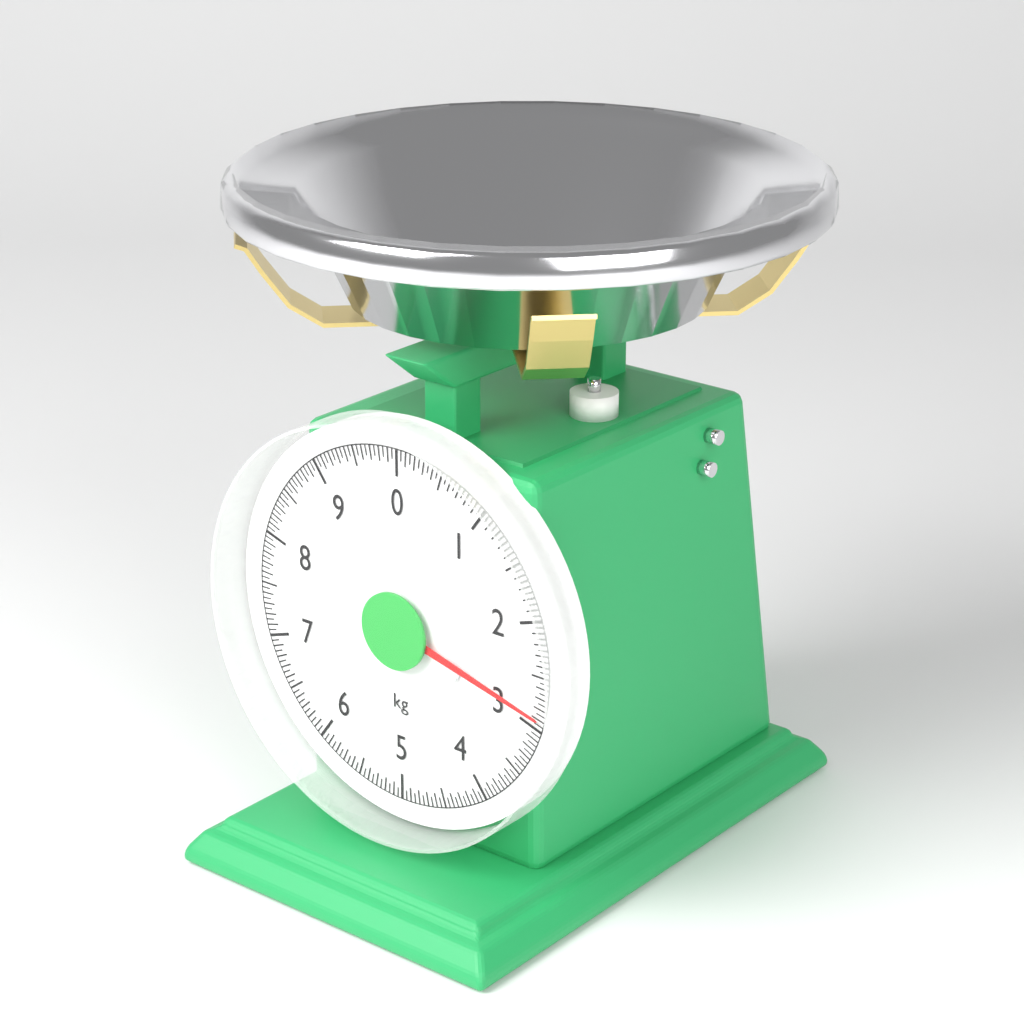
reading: 2.90 kg
